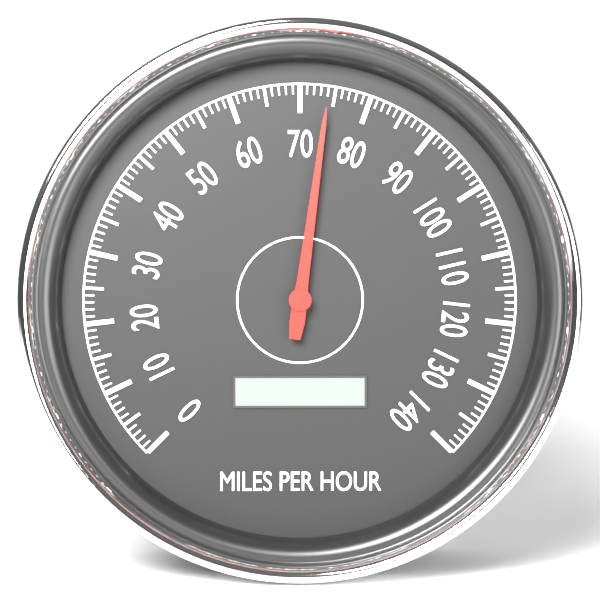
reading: 74 mph
